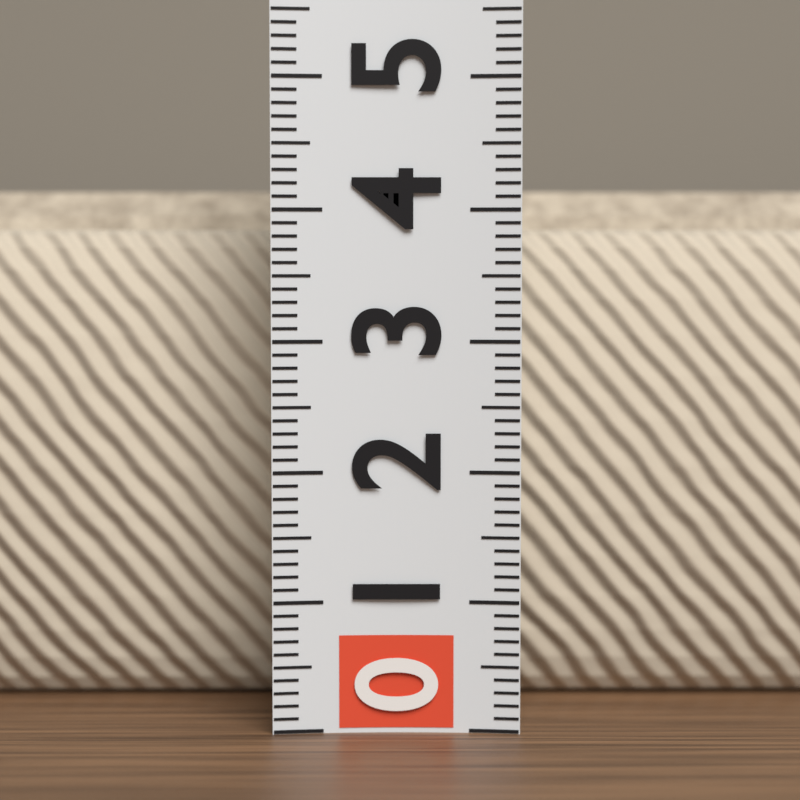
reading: 4.2 (no unit)
